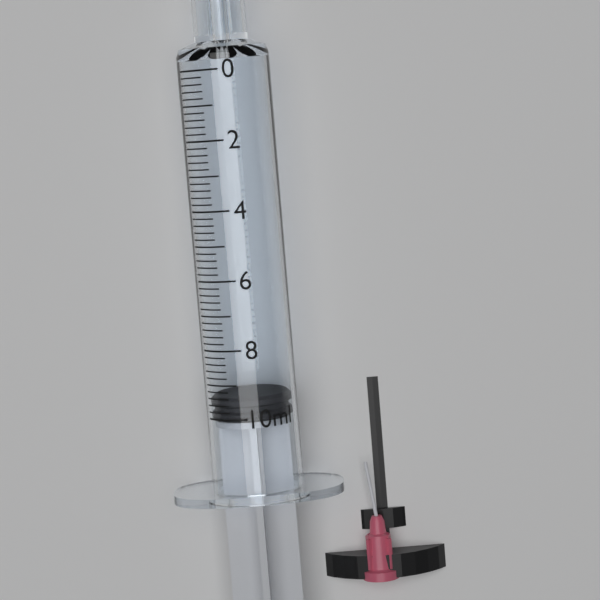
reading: 9.4 ml
